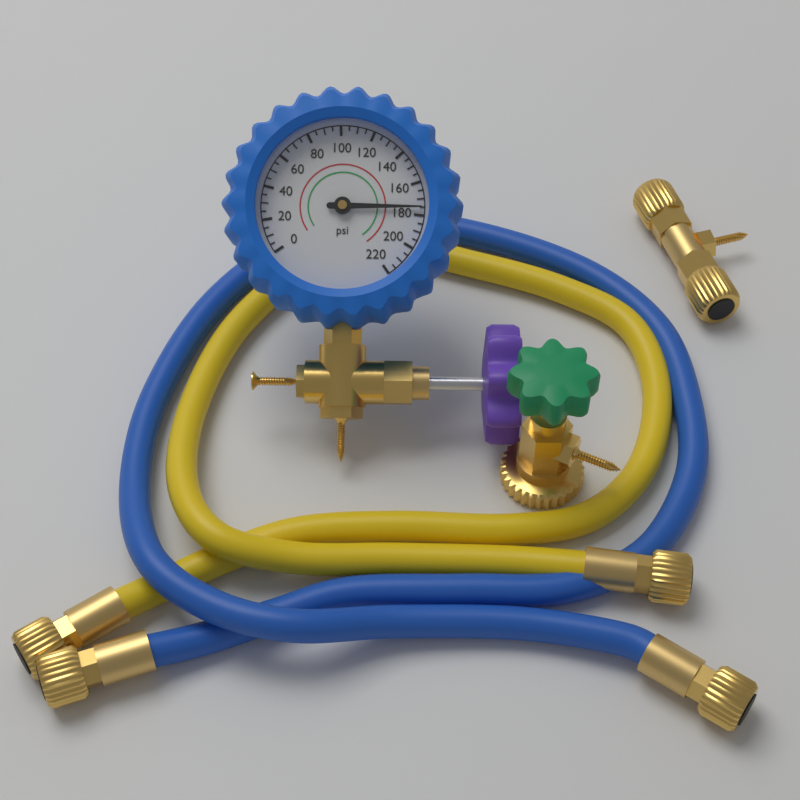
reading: 175 psi
